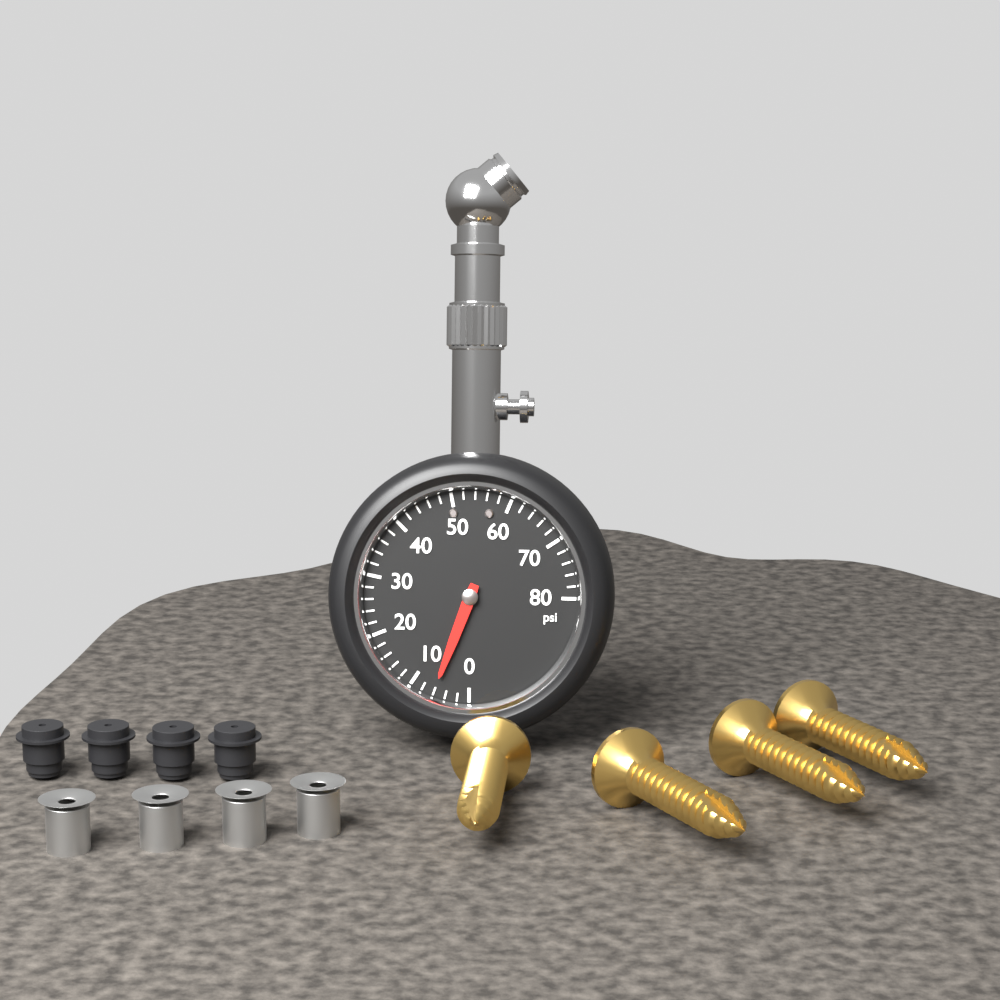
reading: 6 psi
